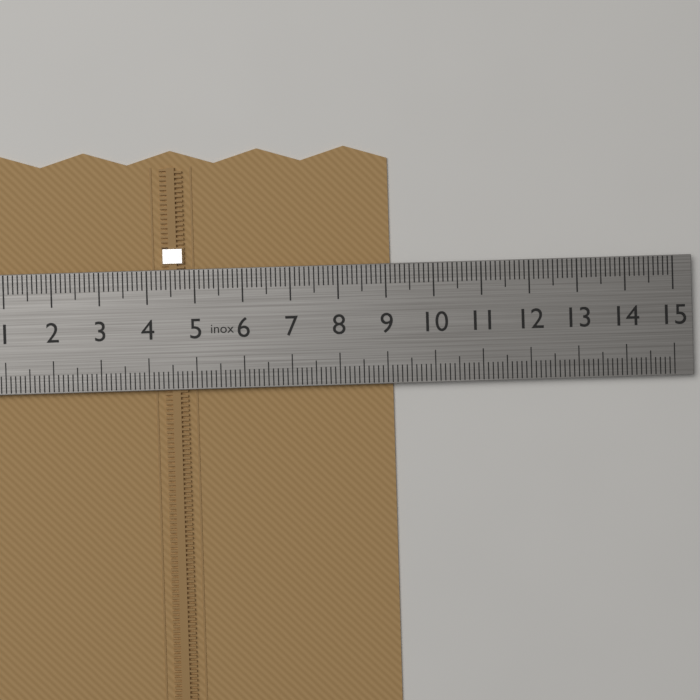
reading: 9.1 cm
